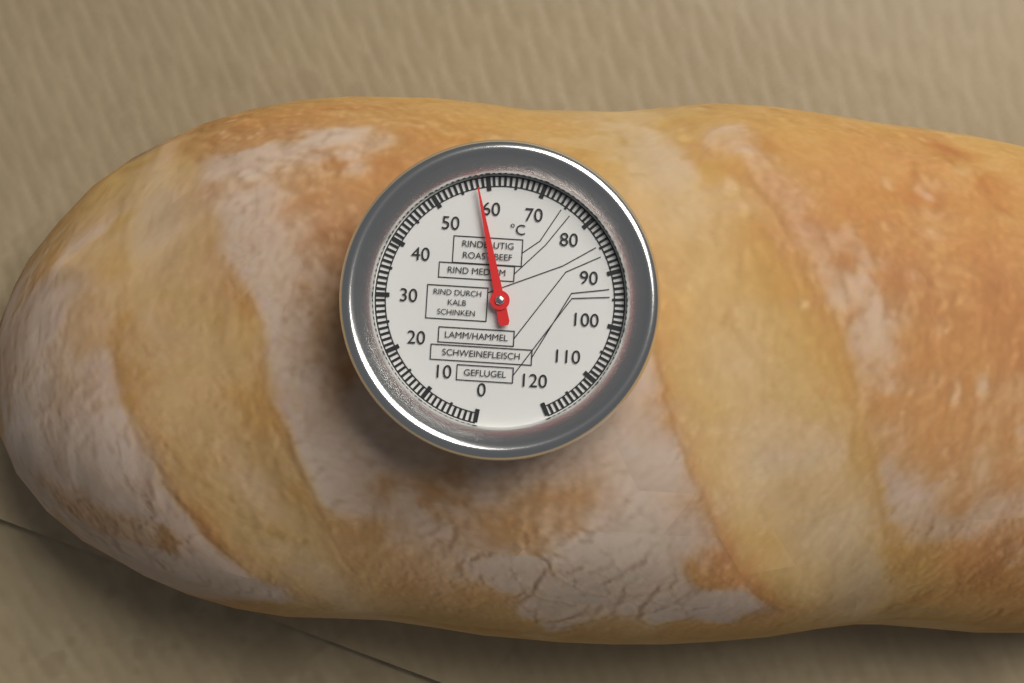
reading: 58 °C
